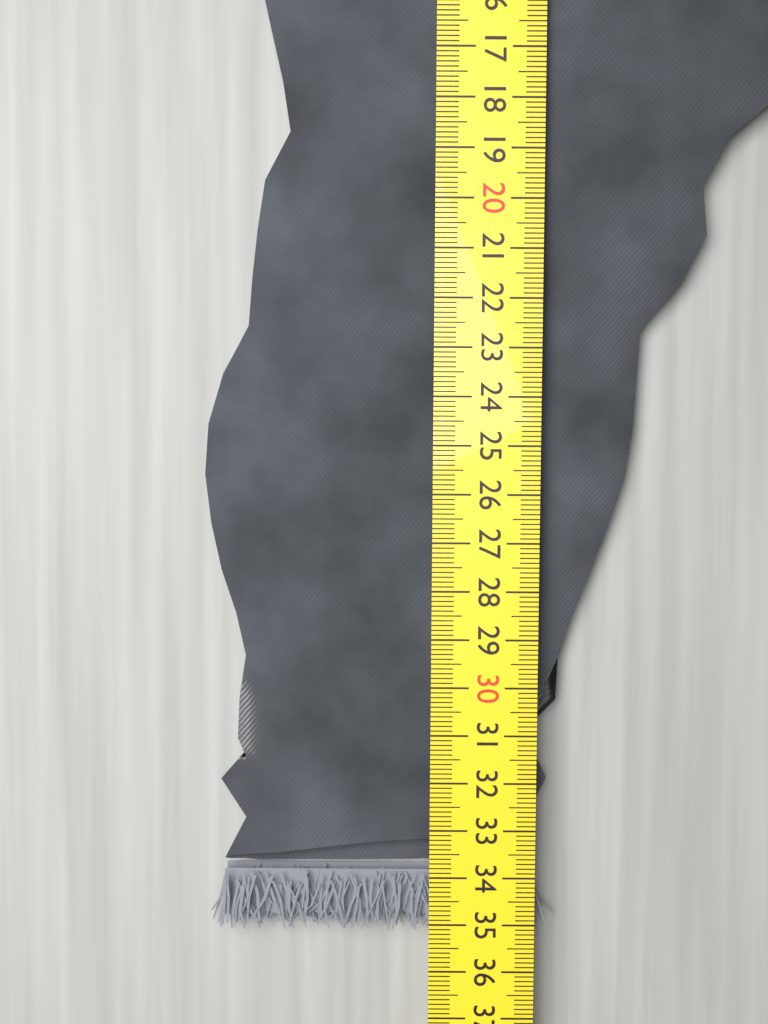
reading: 35.2 cm
